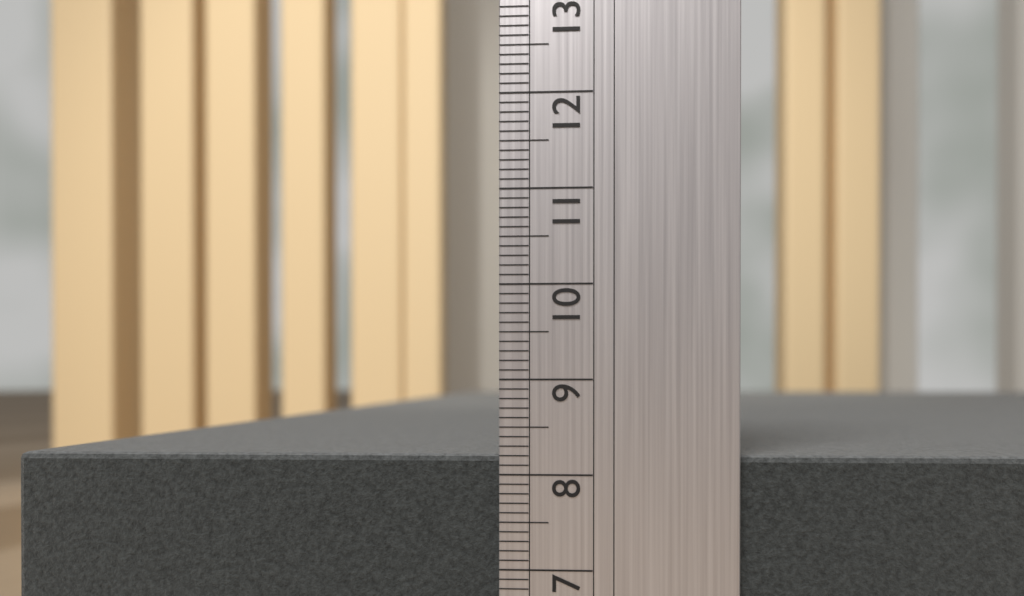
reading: 8.2 (no unit)
